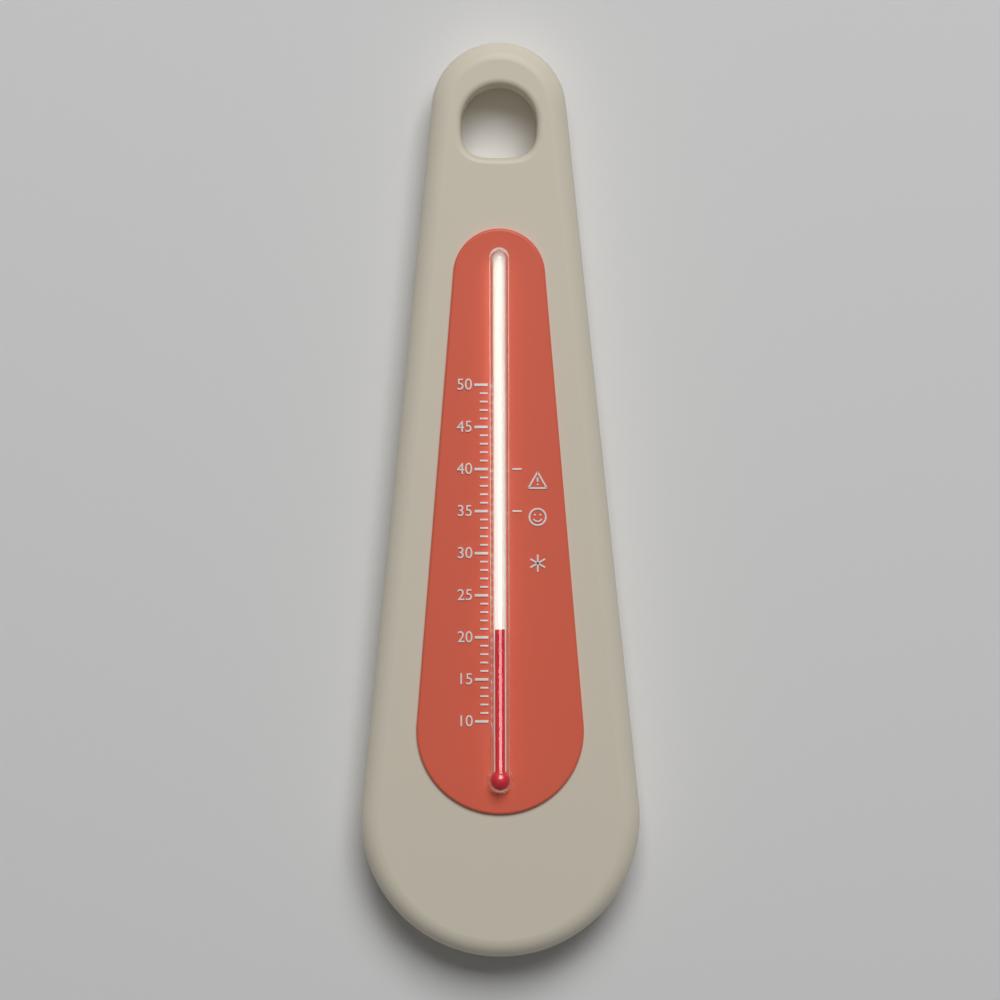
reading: 21 (no unit)
